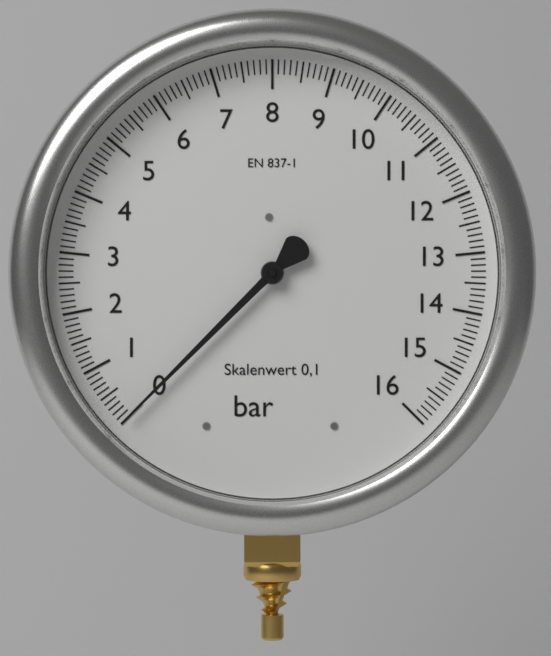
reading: 0.0 bar
